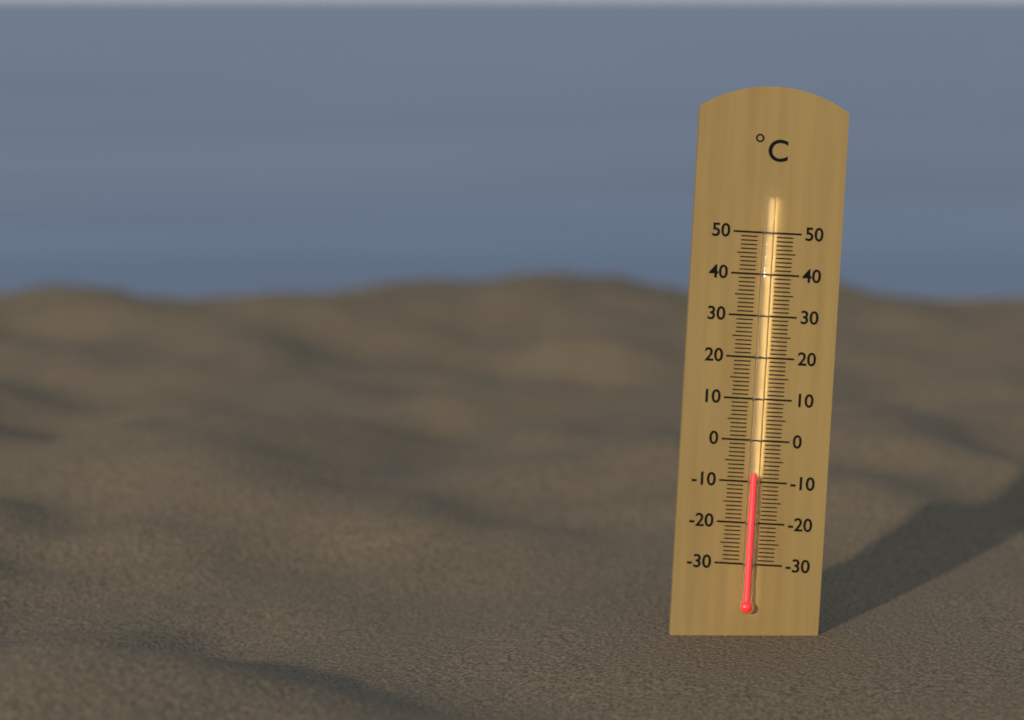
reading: -8 °C
